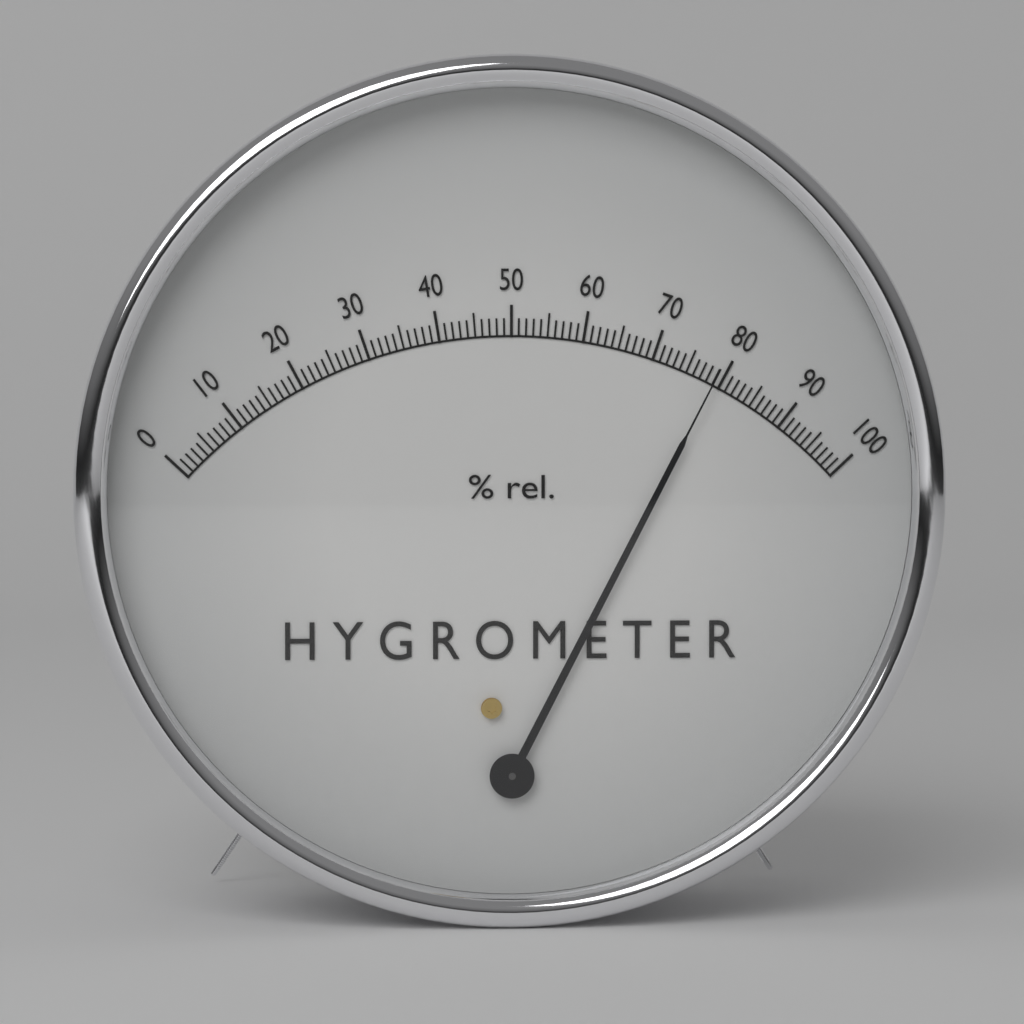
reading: 79 %
